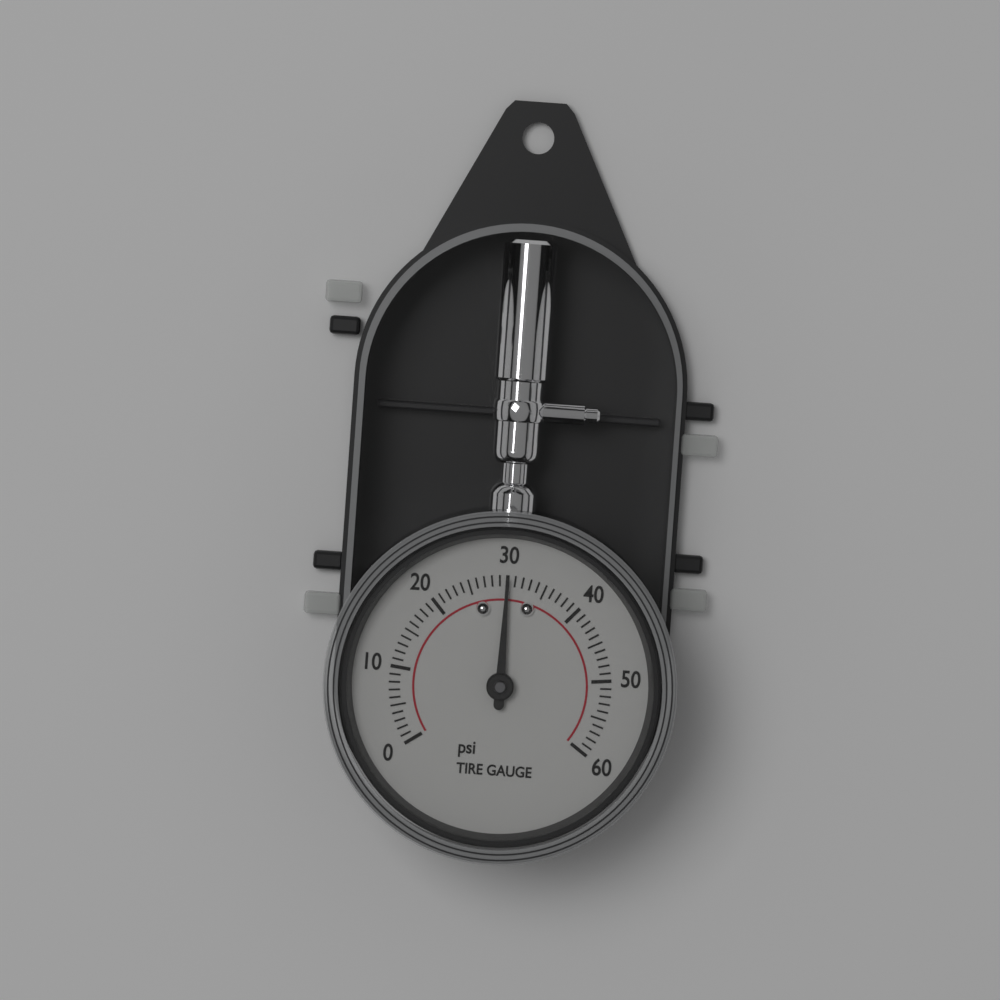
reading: 30 psi
